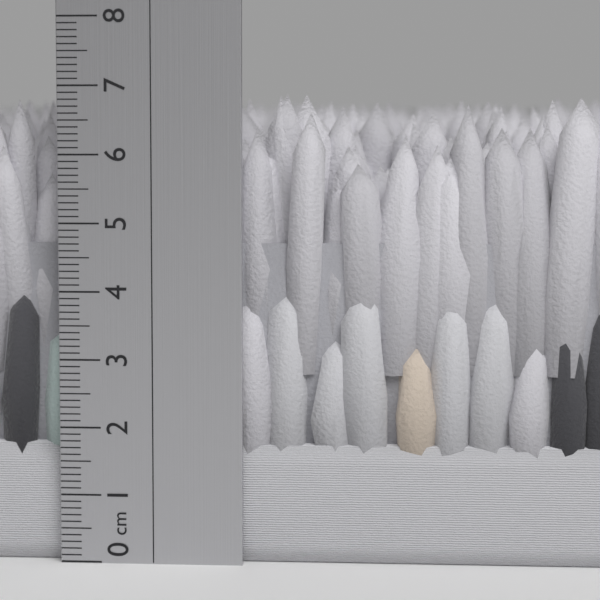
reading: 6.9 cm
